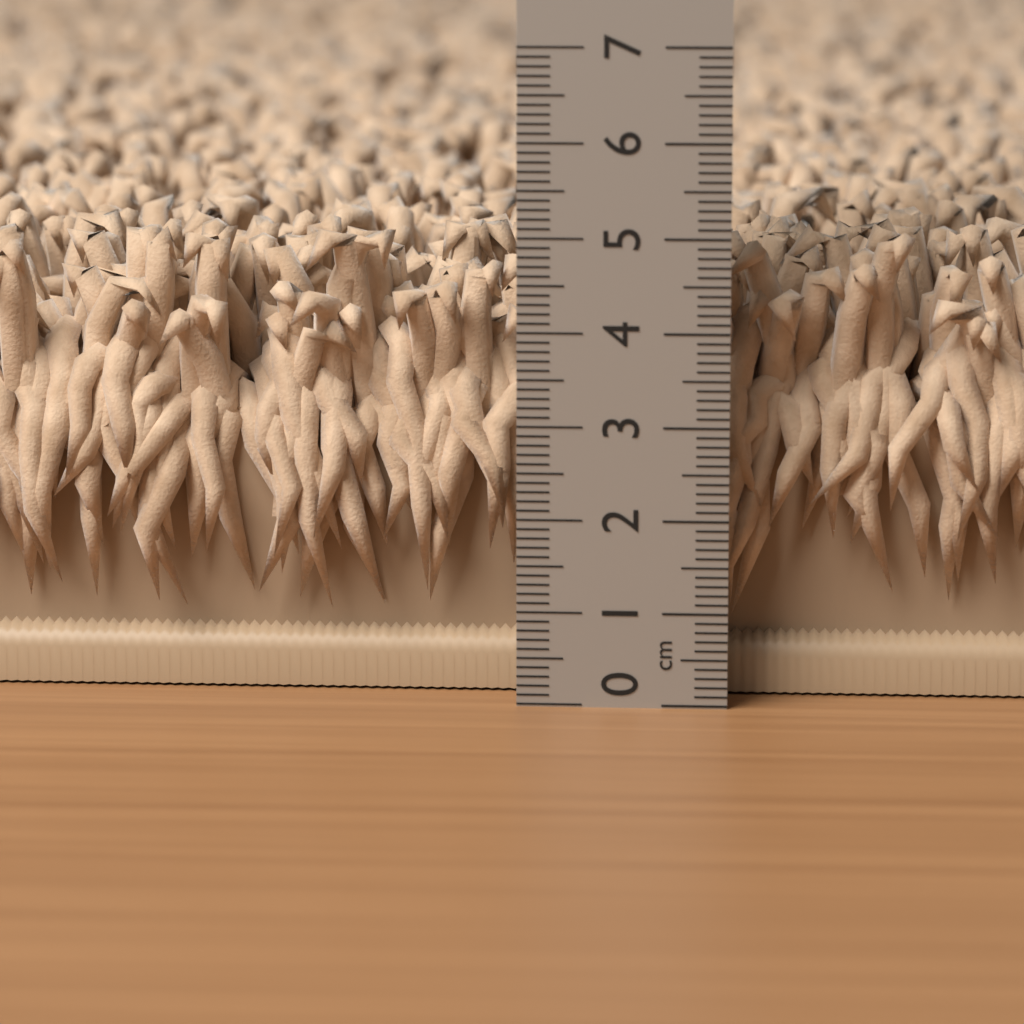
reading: 5.0 cm
